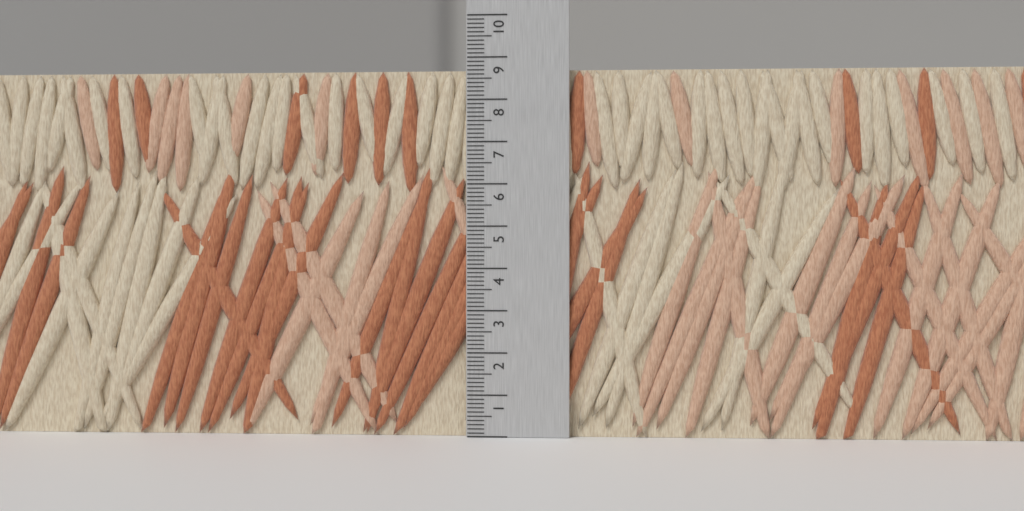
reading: 8.7 (no unit)
